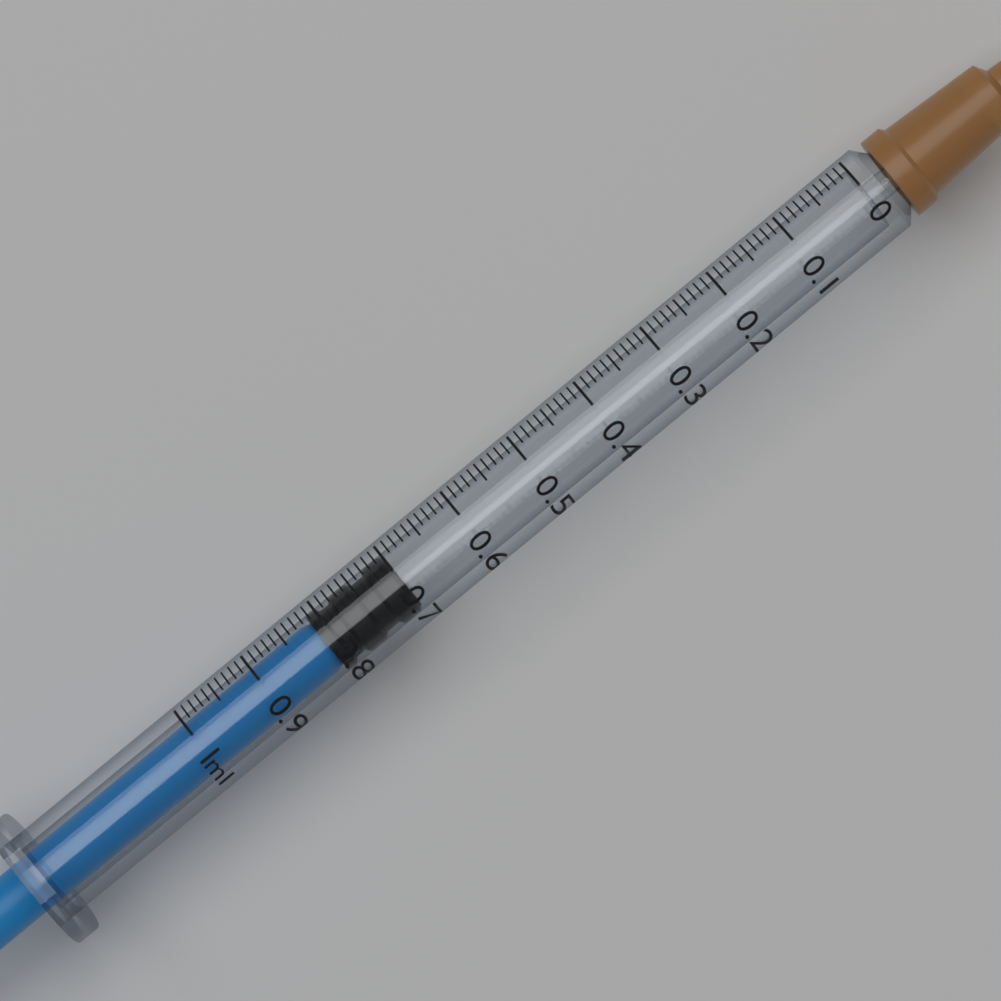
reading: 0.70 ml
